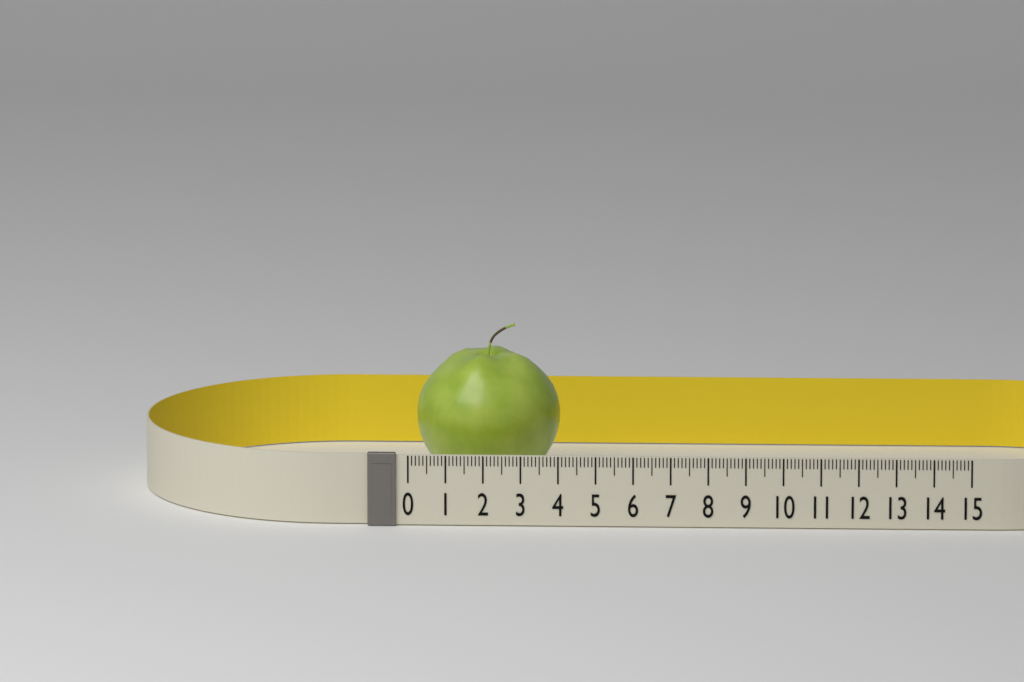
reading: 3.9 (no unit)
